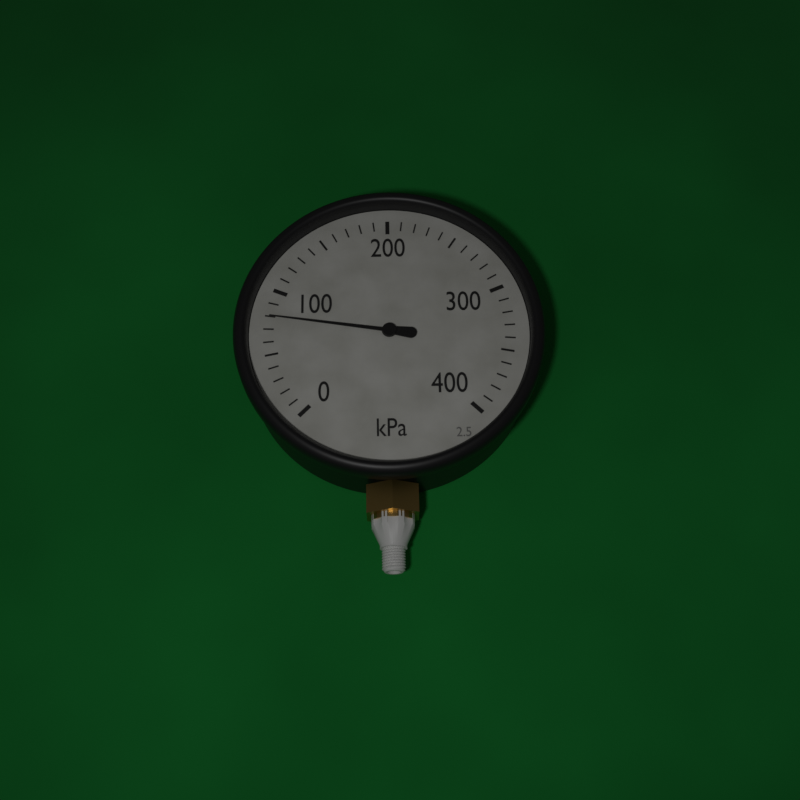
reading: 80 kPa
